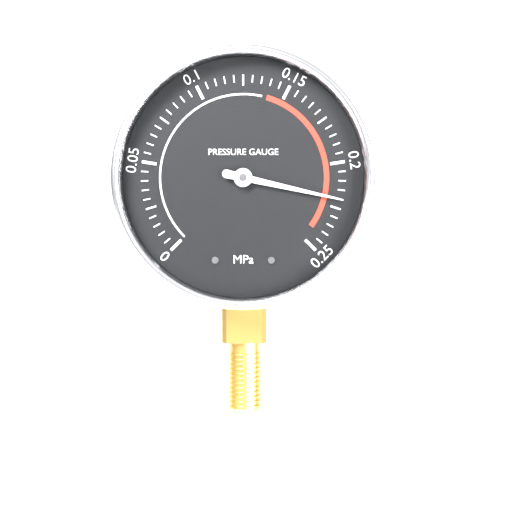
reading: 0.220 MPa
